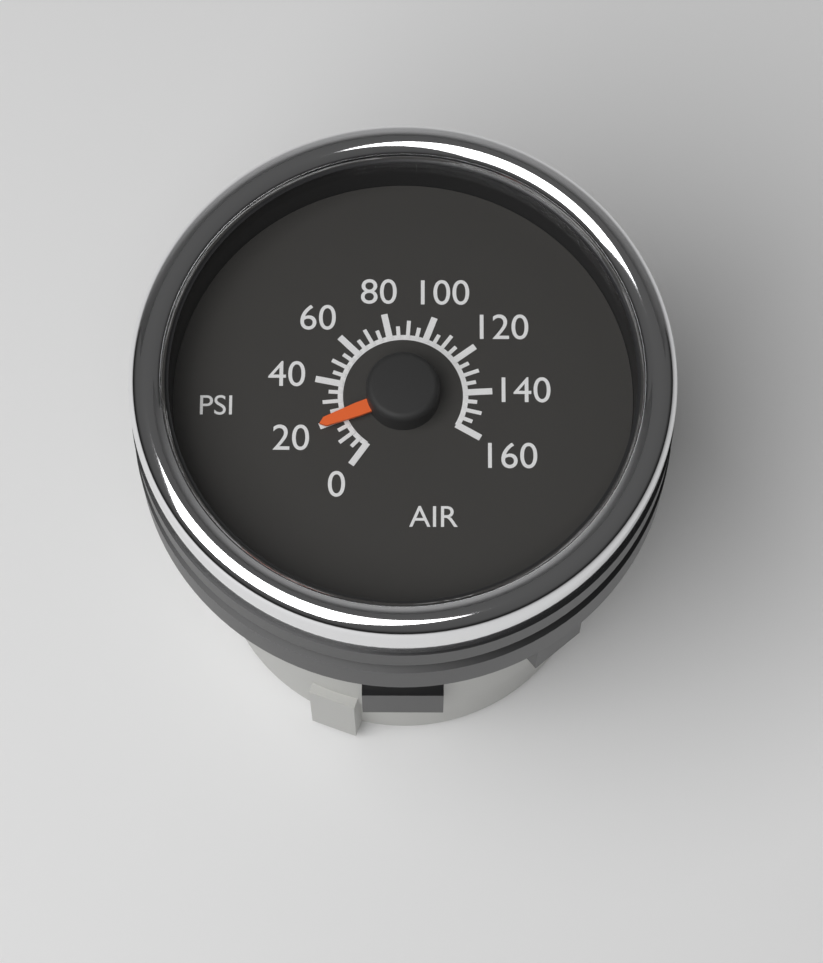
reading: 20 psi
